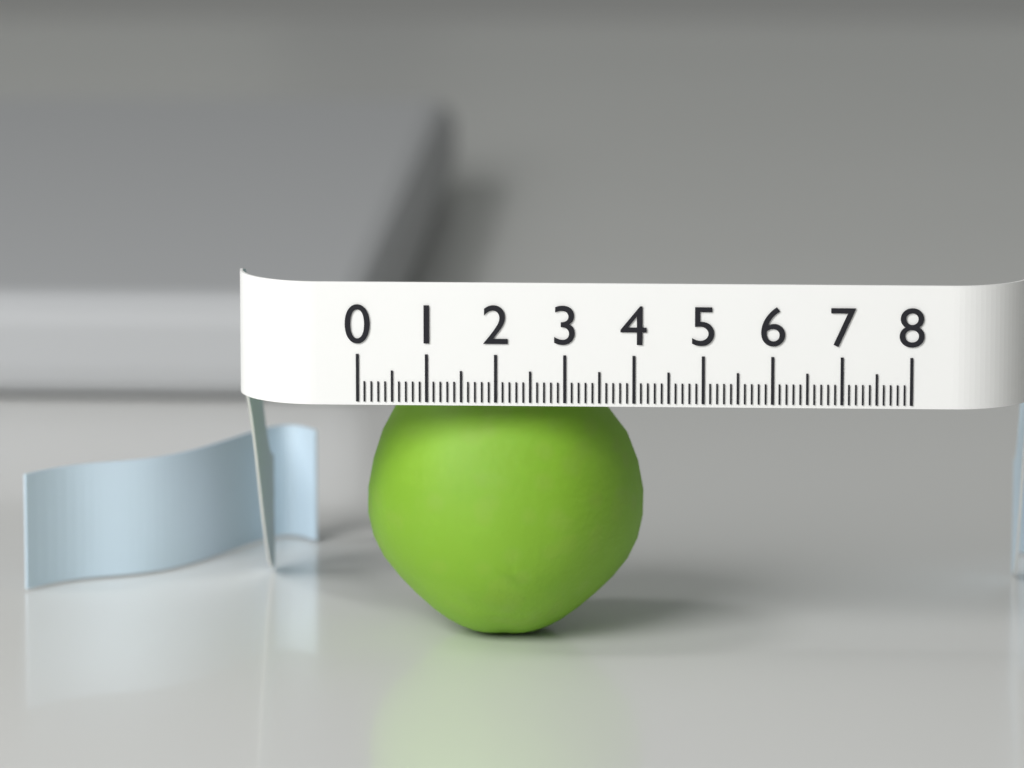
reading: 4.1 (no unit)
